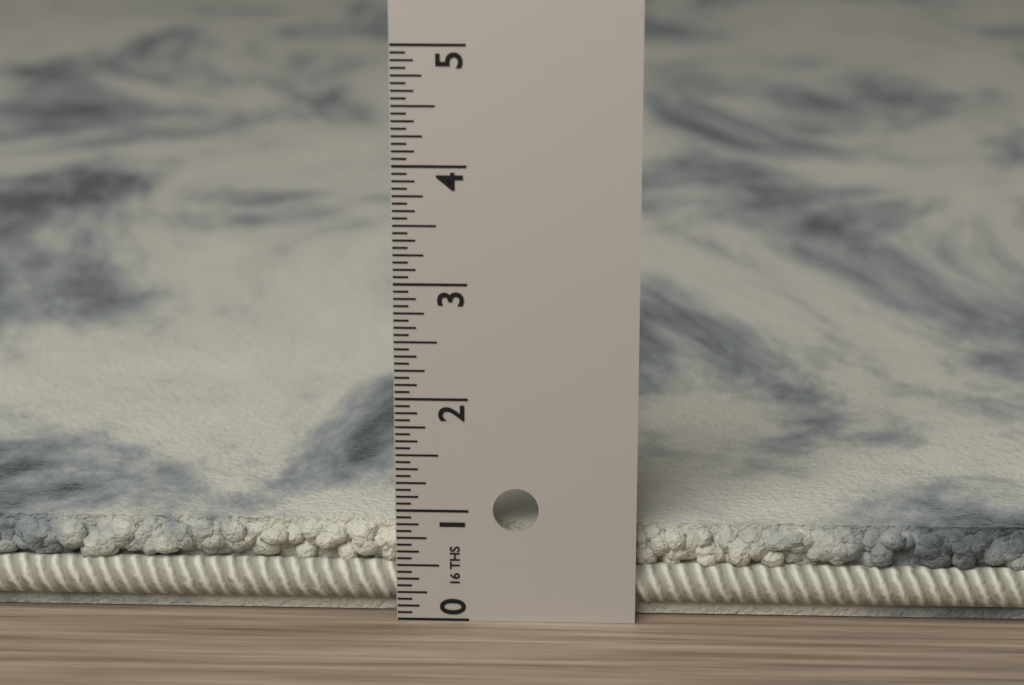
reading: 0.8125 in
